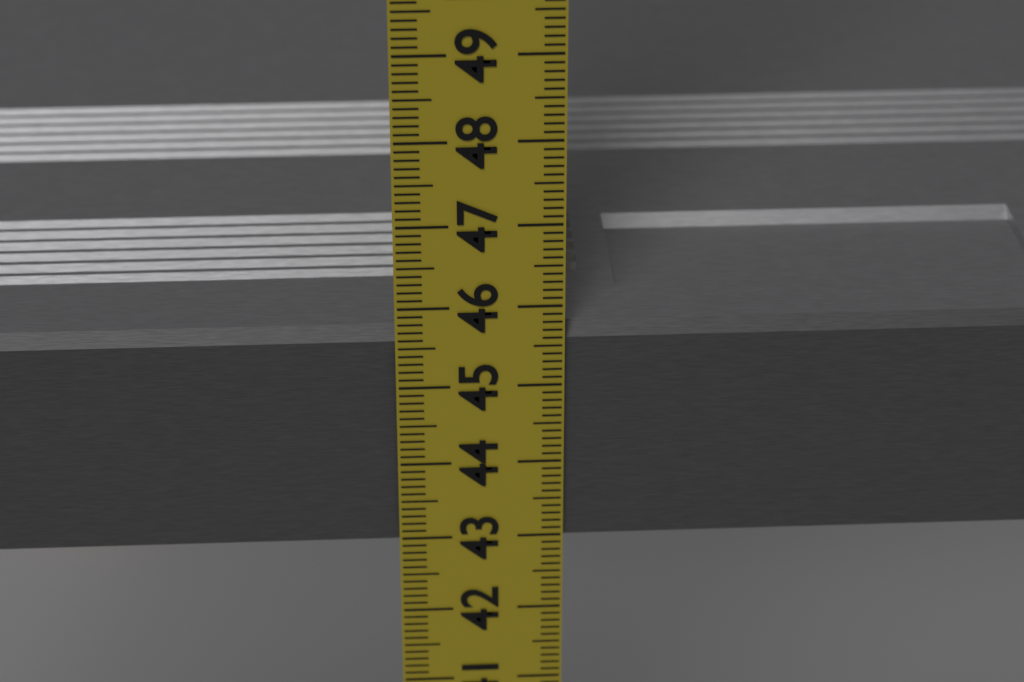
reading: 45.7 cm
